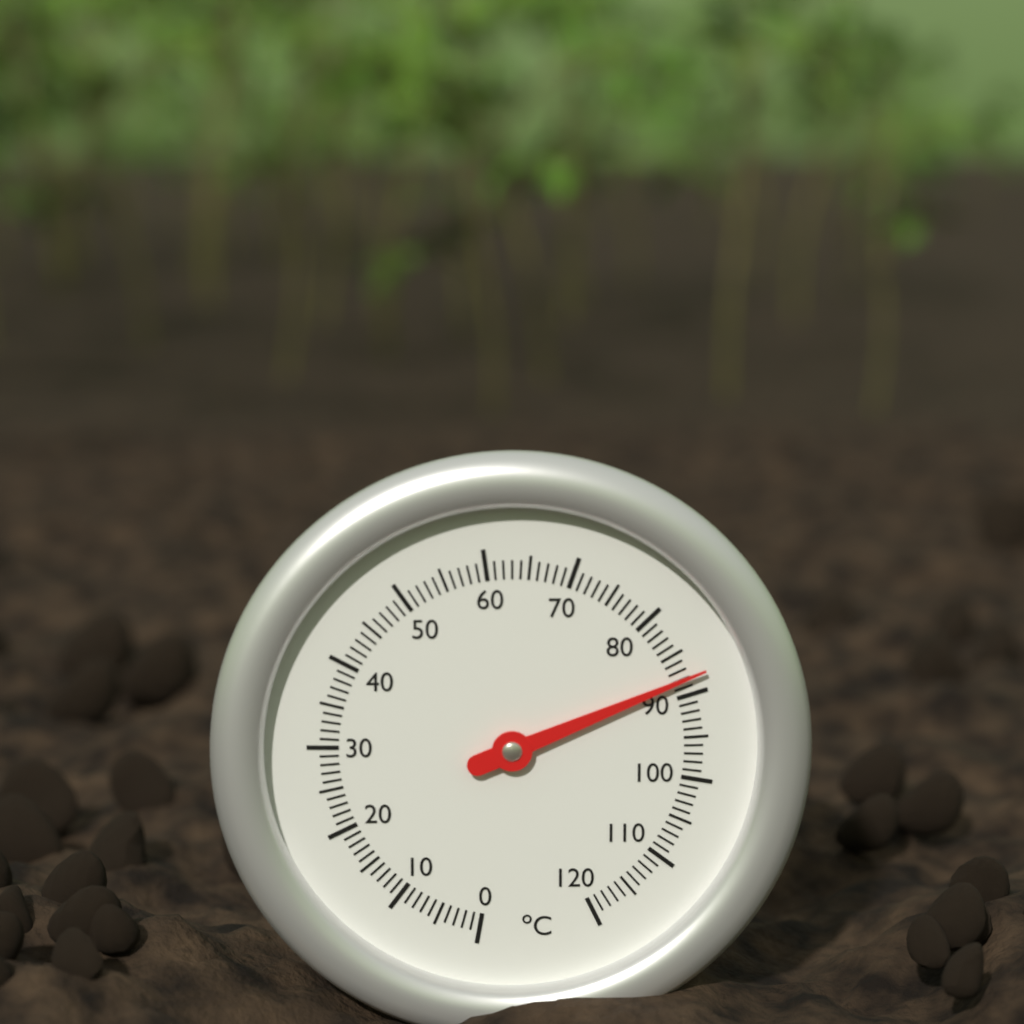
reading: 88 °C
